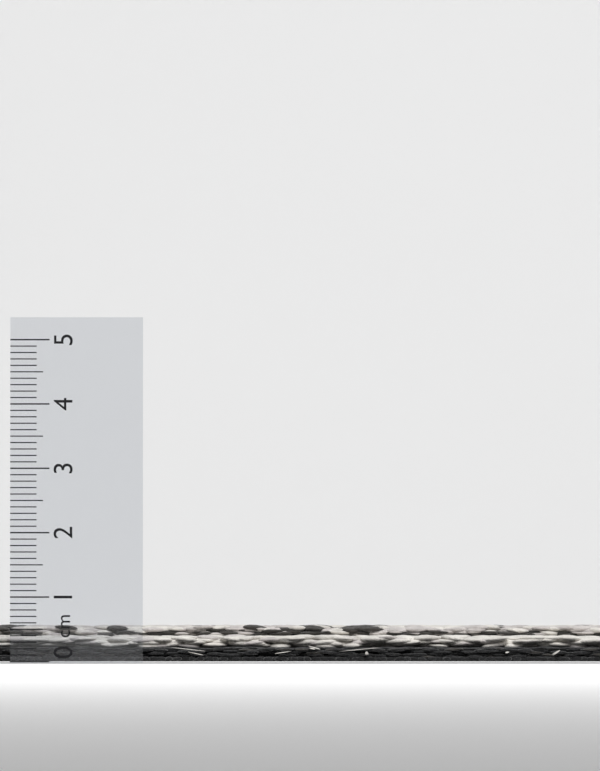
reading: 0.6 cm
